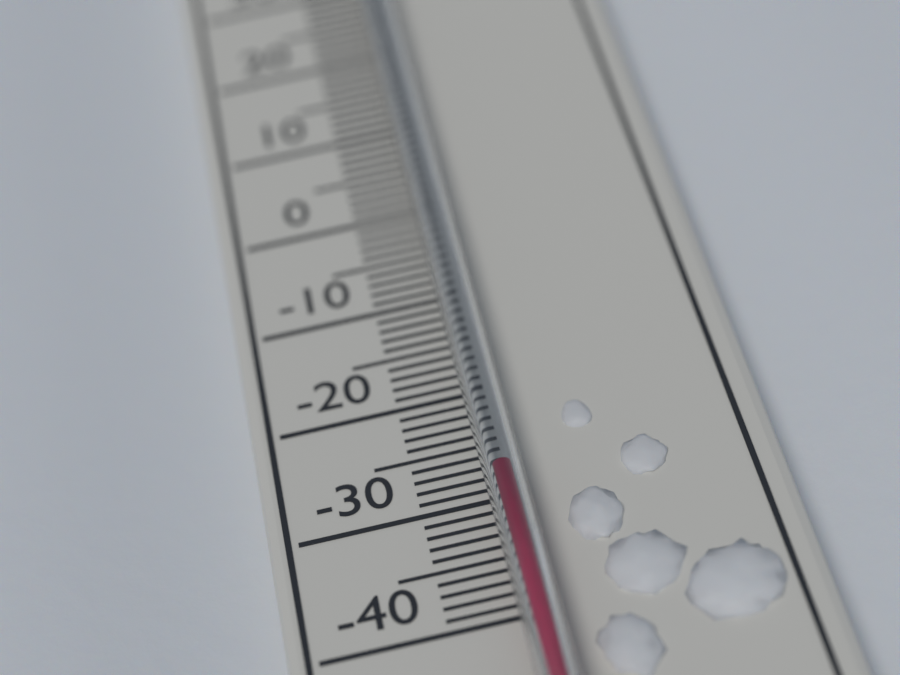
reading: -29 °C
